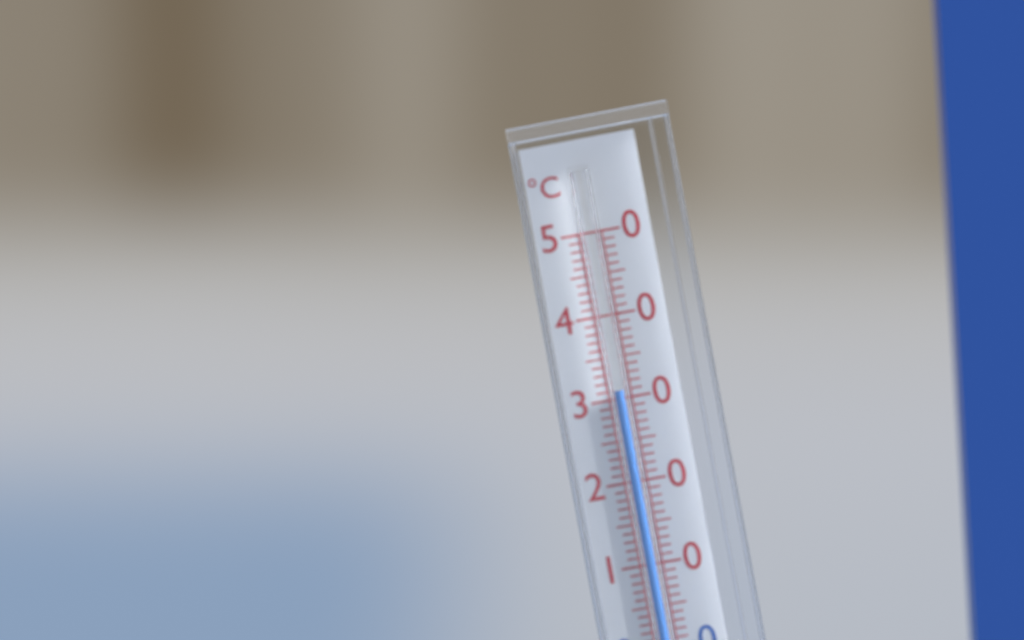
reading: 31 °C
